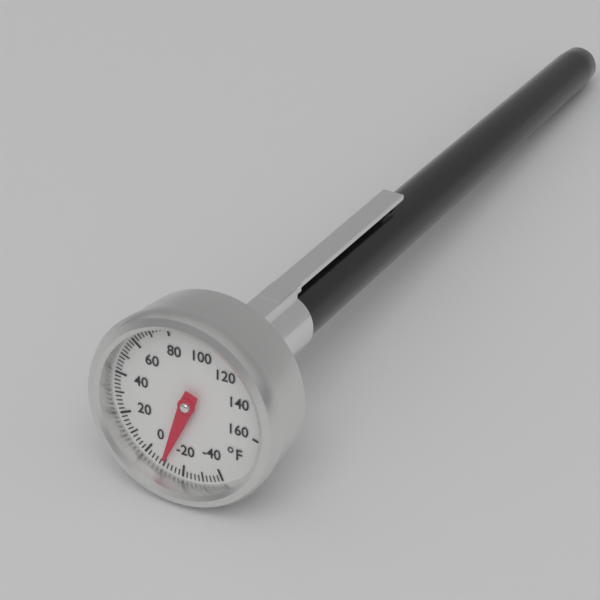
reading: -10 °F
